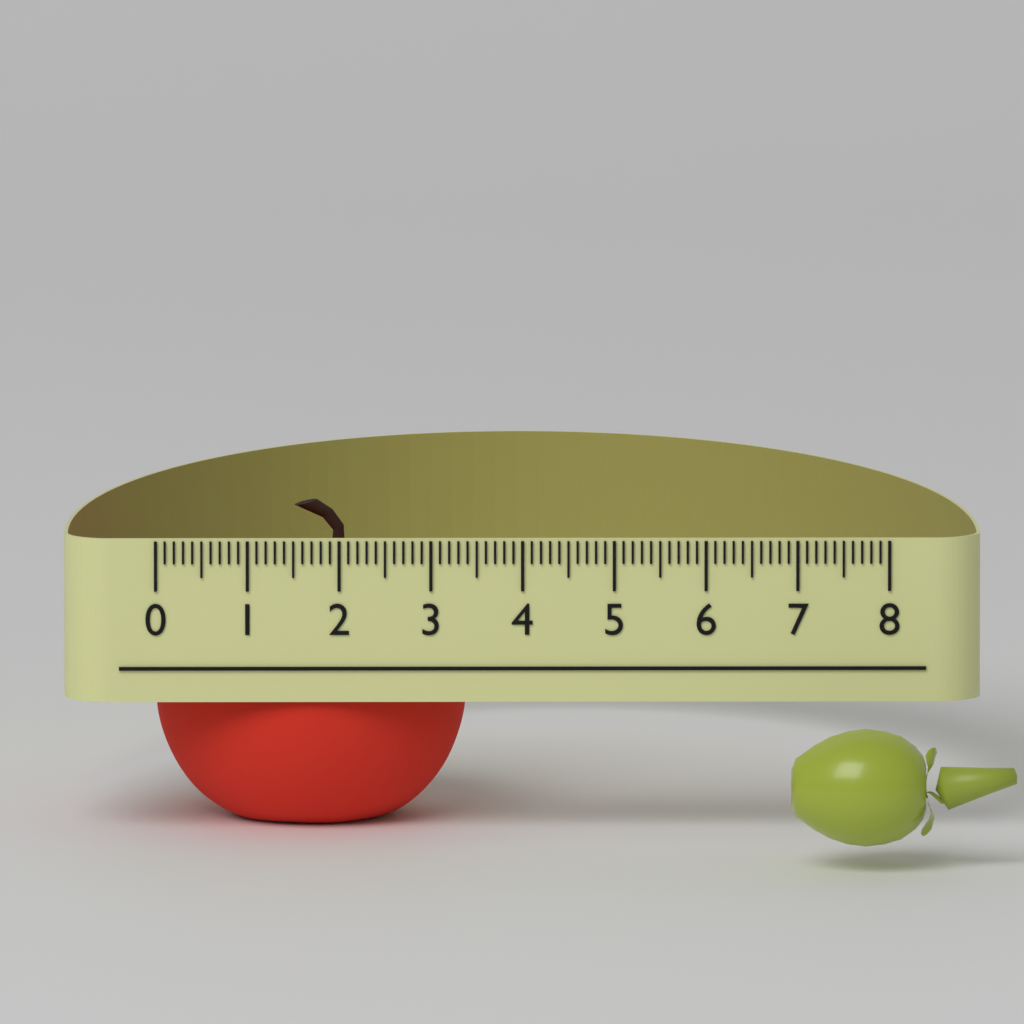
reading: 3.4 (no unit)
